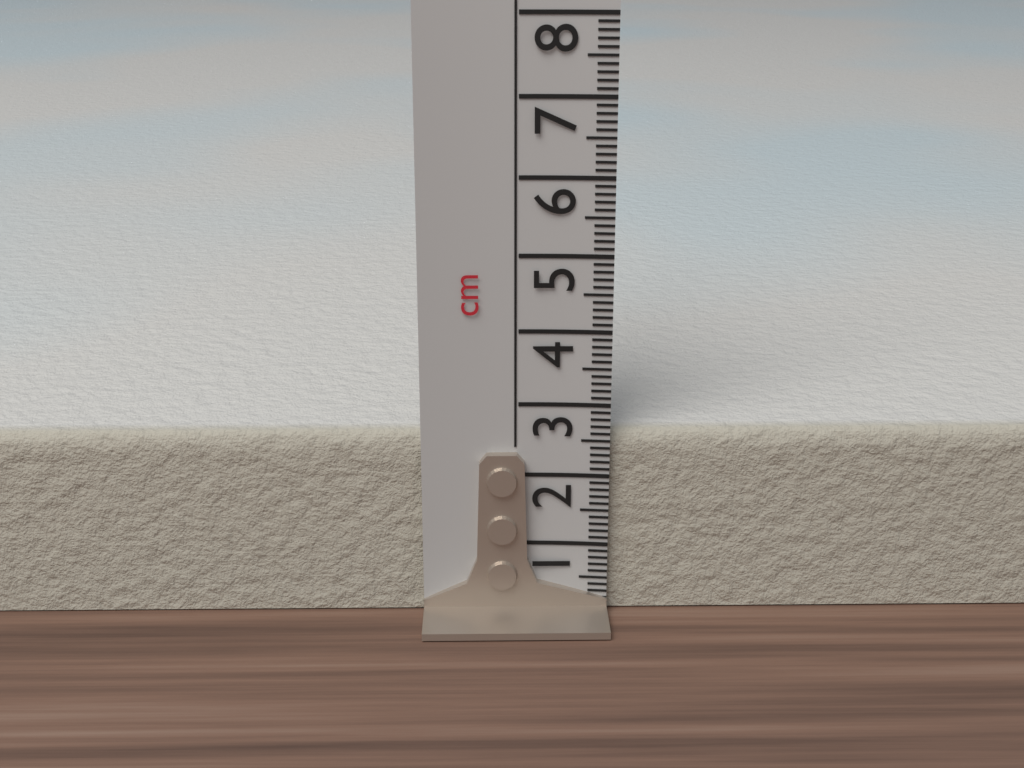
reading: 2.6 cm
